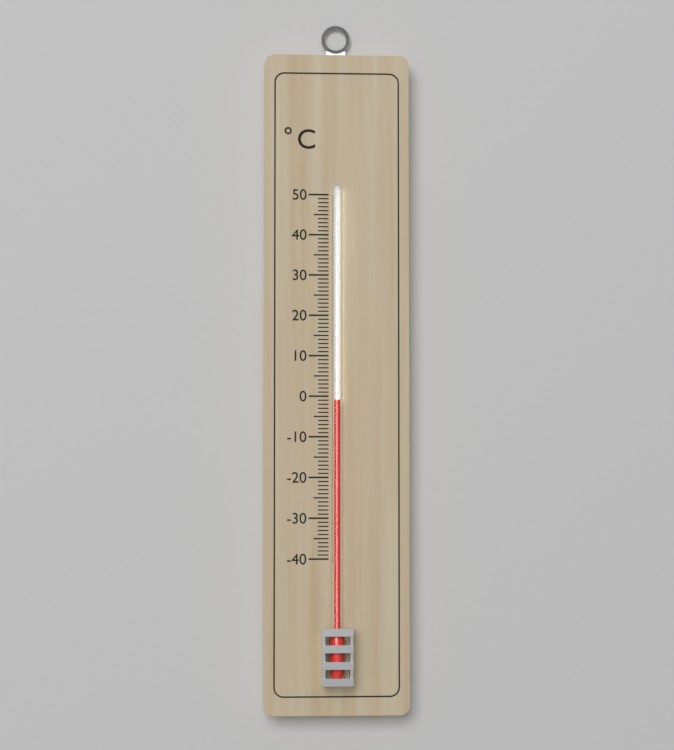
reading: -1 °C
